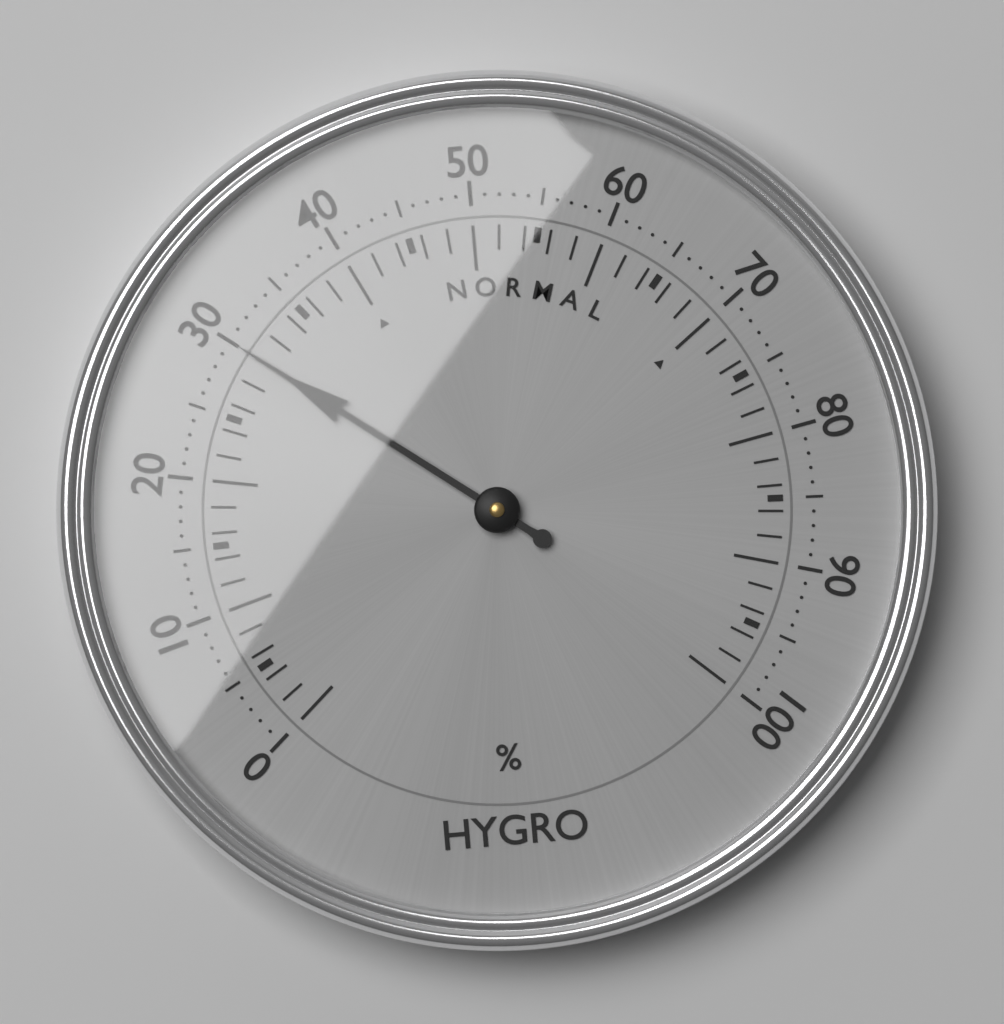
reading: 30 %
